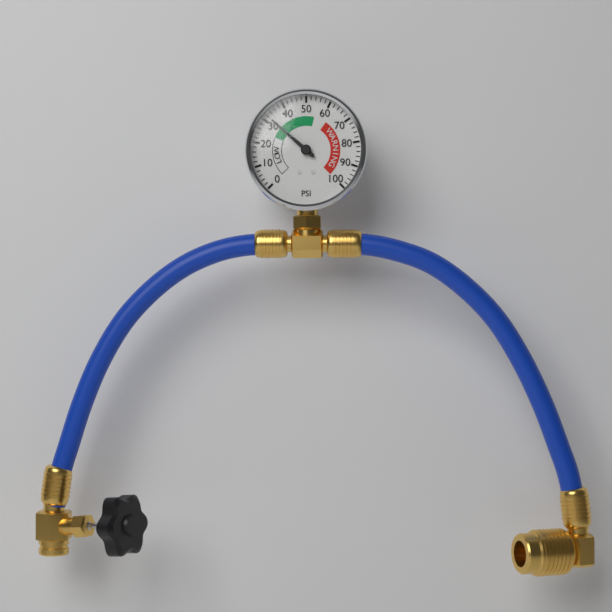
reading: 32 psi
